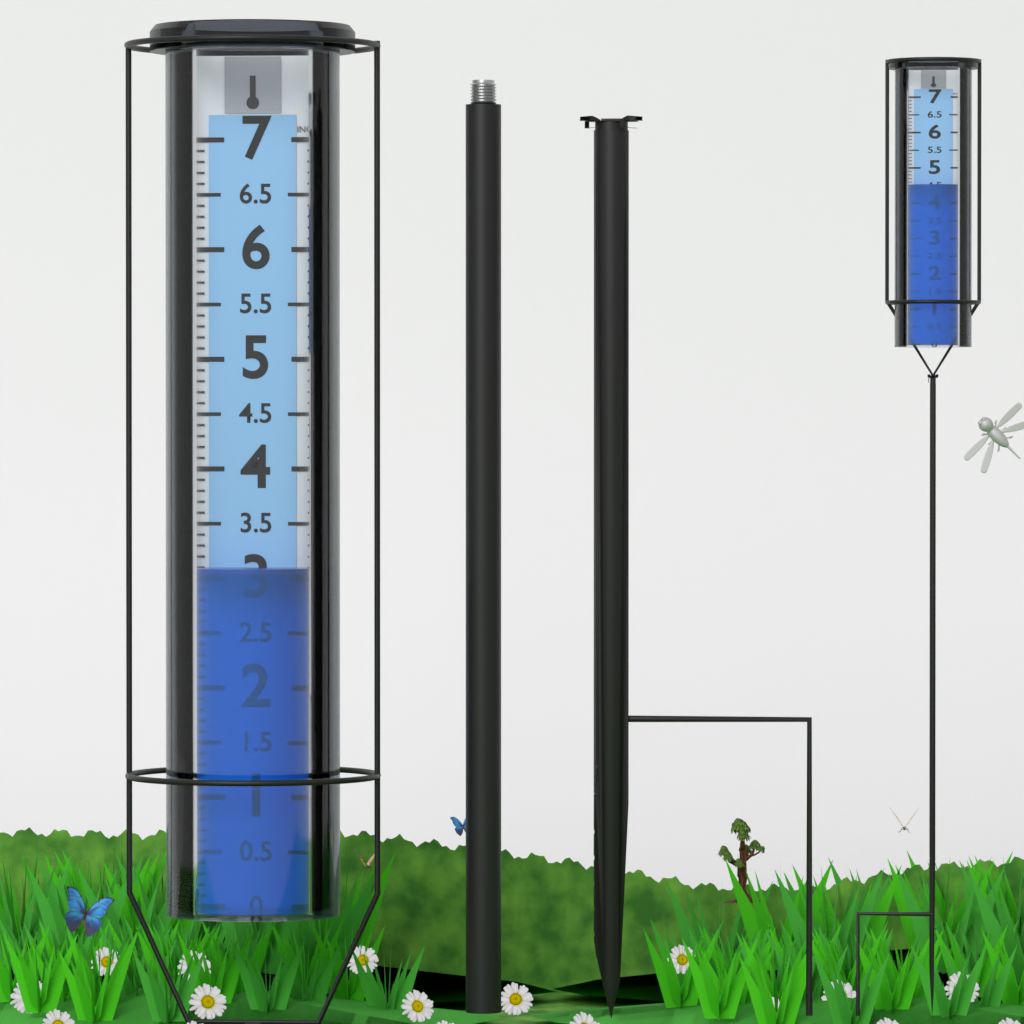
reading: 3.1 in
